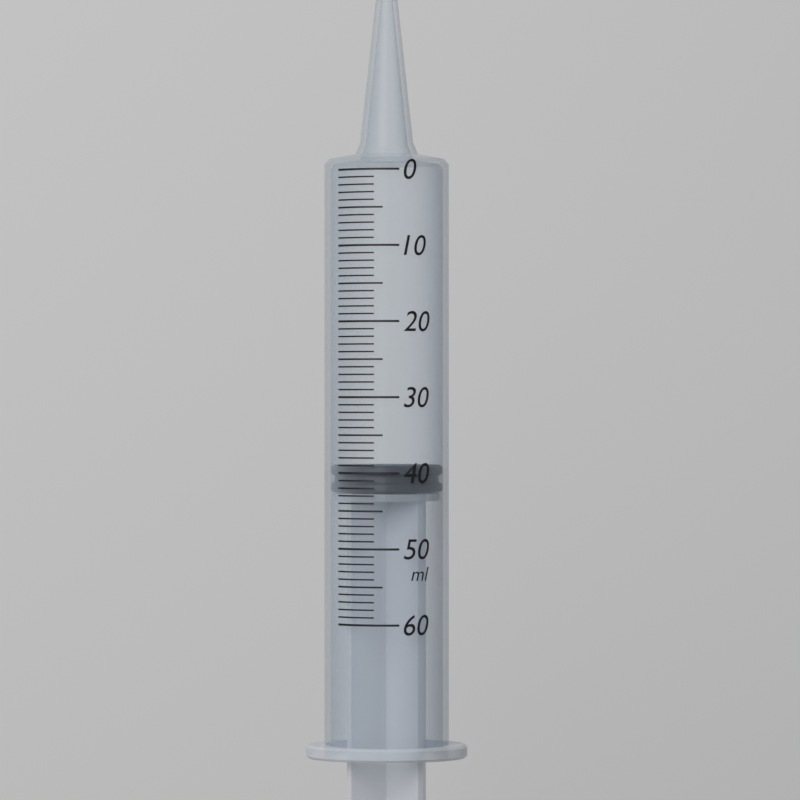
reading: 39 ml
